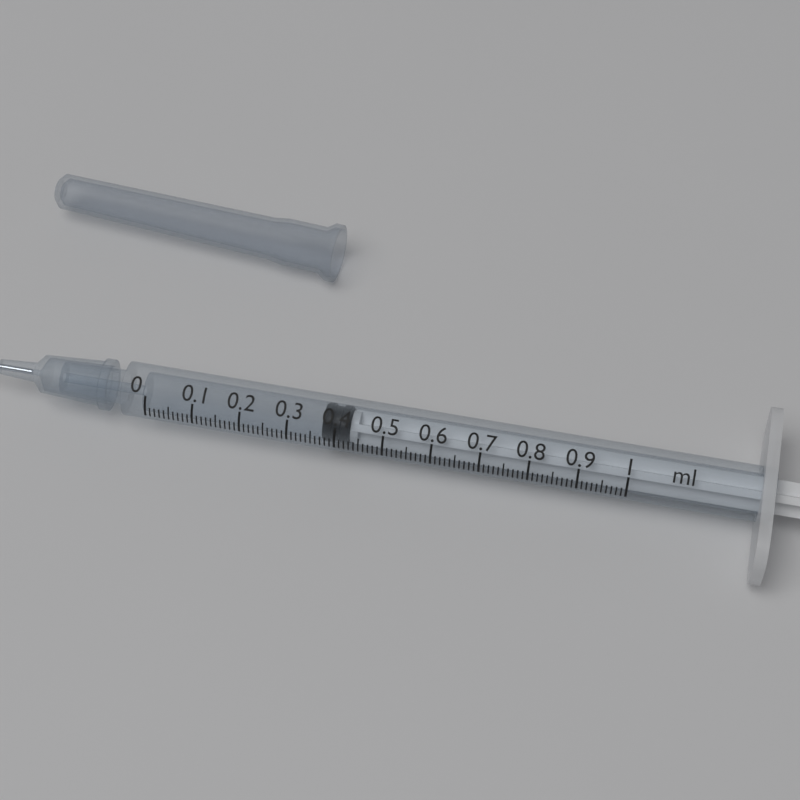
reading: 0.37 ml
